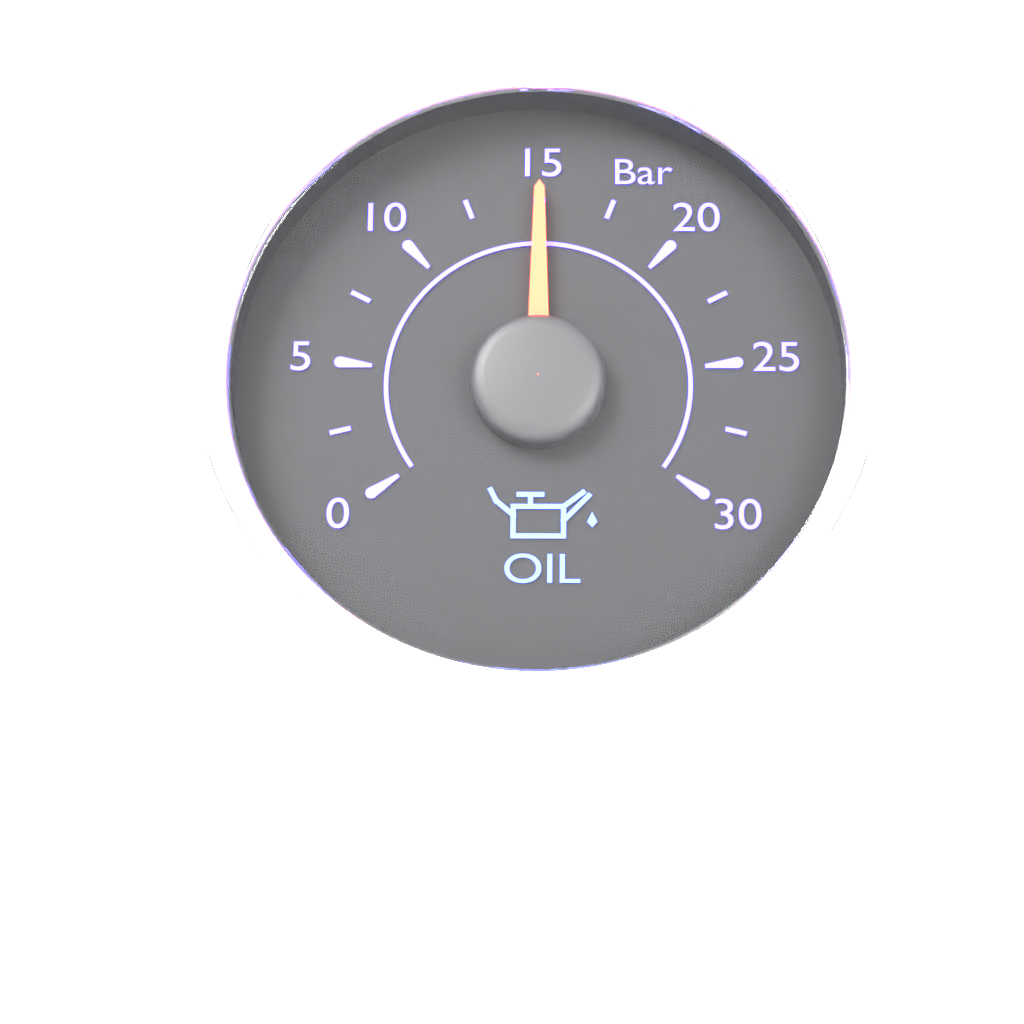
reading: 15.0 bar
